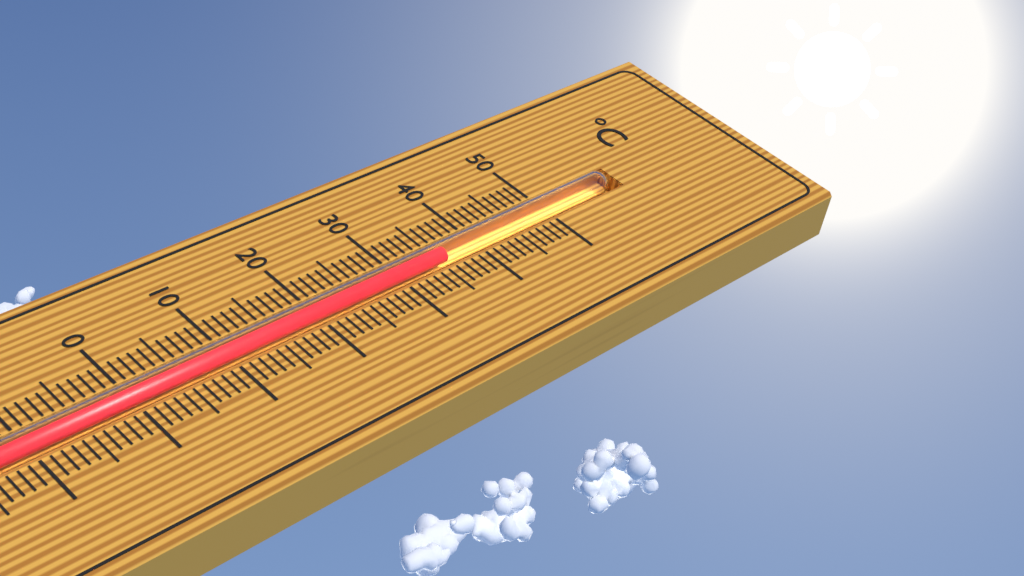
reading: 36 °C
